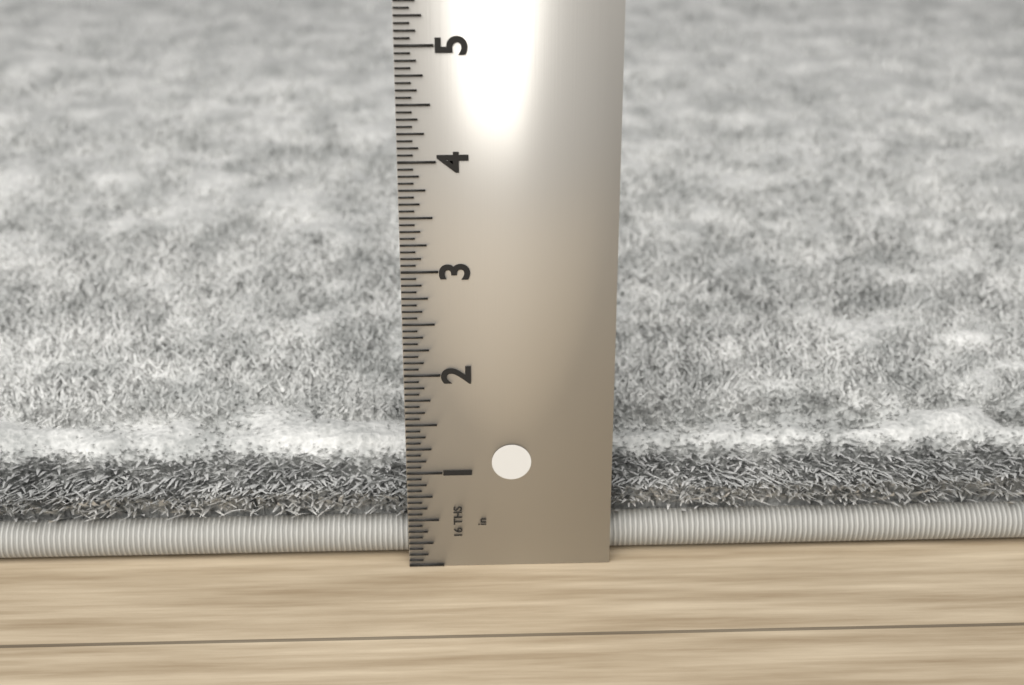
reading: 1.0000 in
